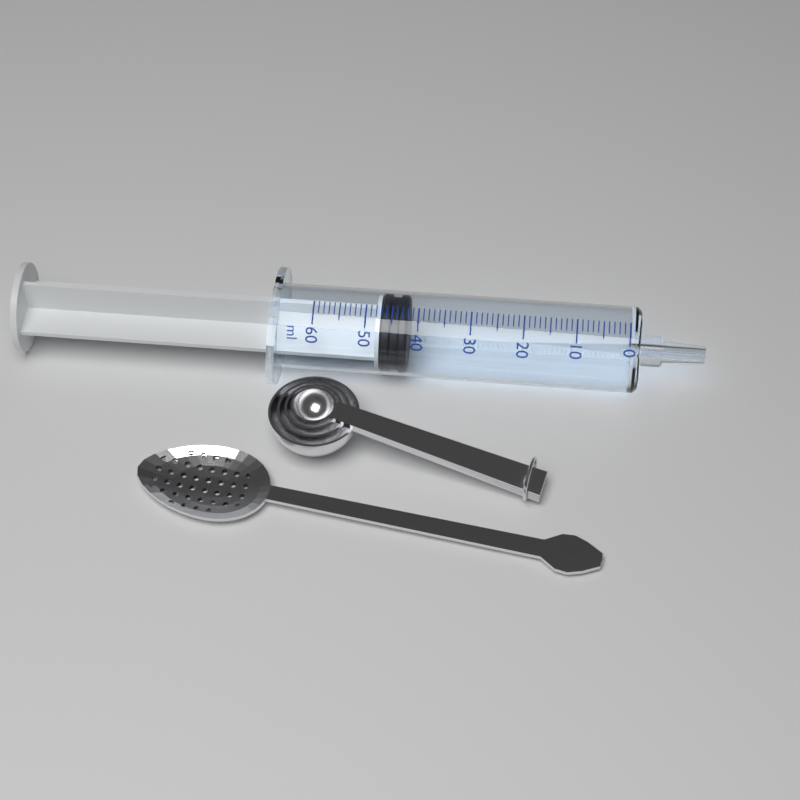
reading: 42 ml
